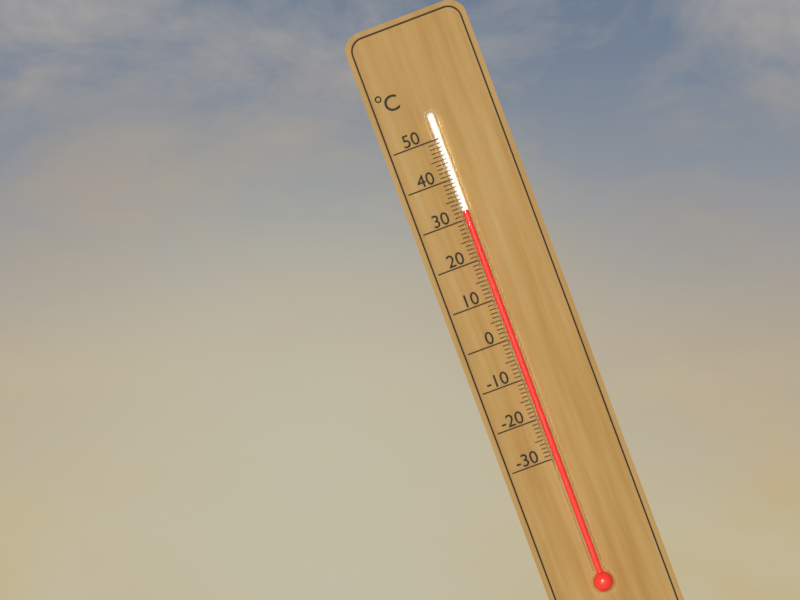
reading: 32 °C
